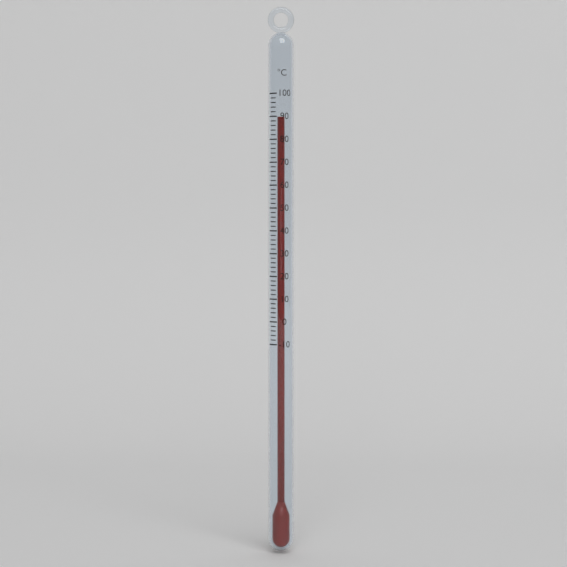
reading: 90 °C
